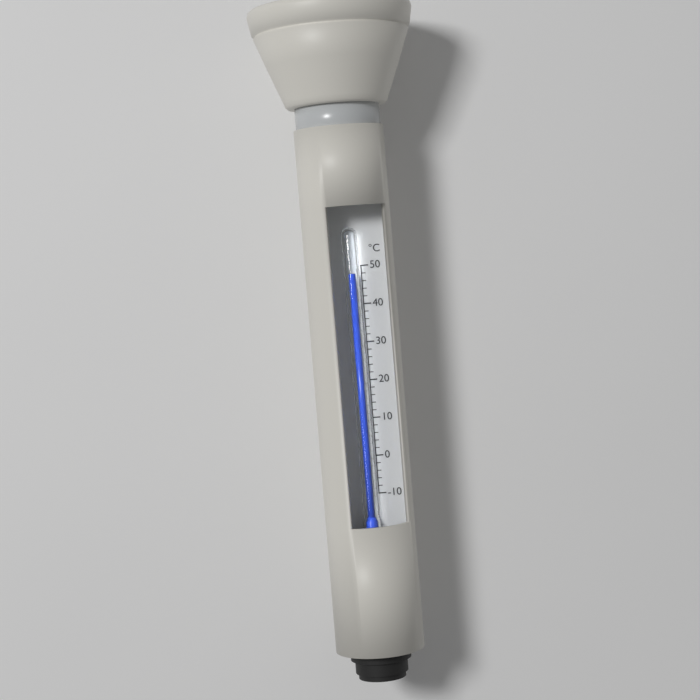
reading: 48 °C
